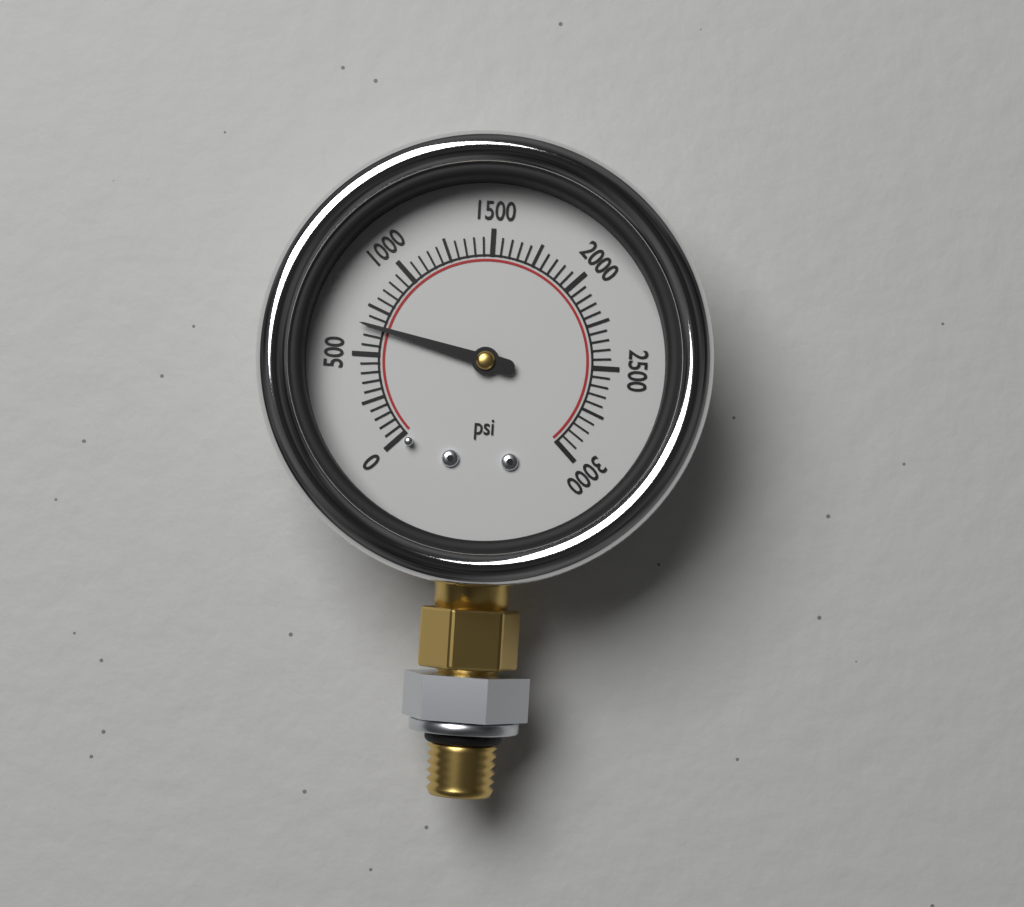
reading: 650 psi
